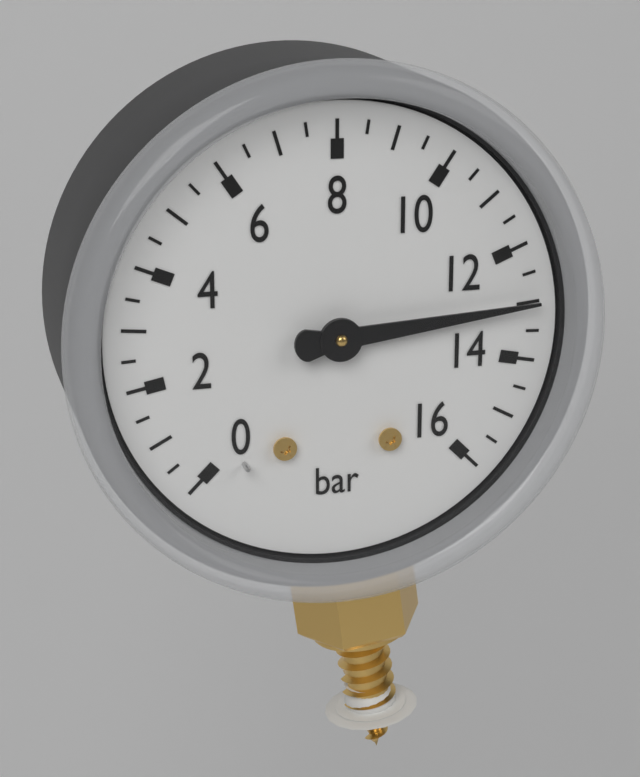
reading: 13.0 bar
